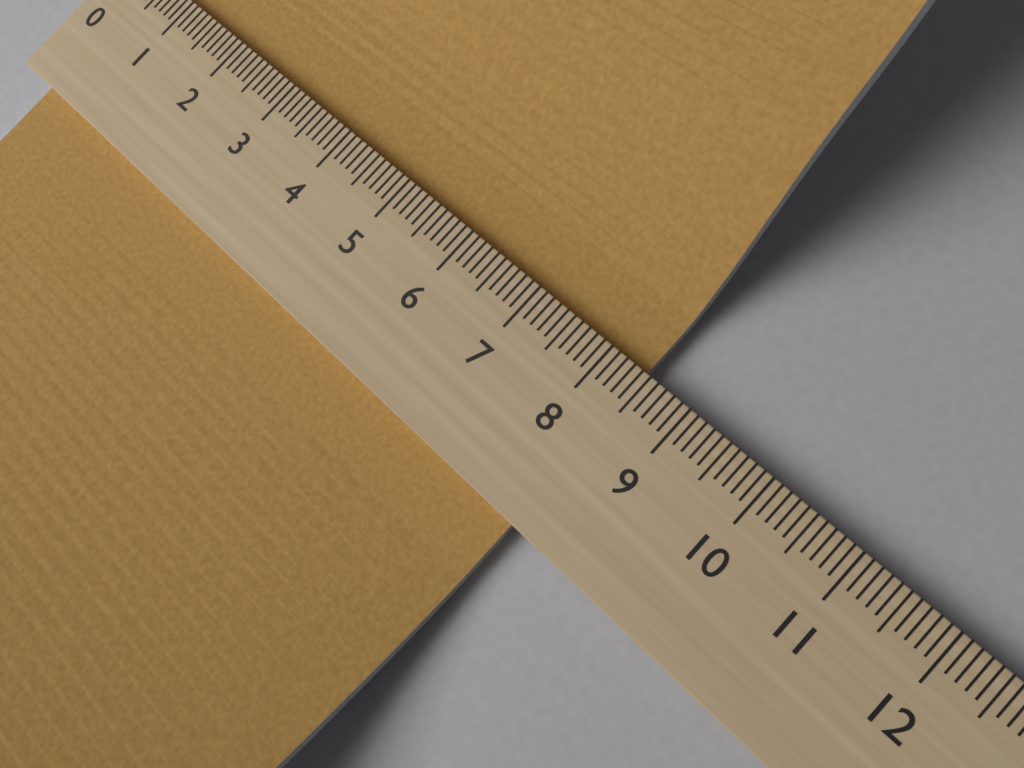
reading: 8.4 (no unit)
